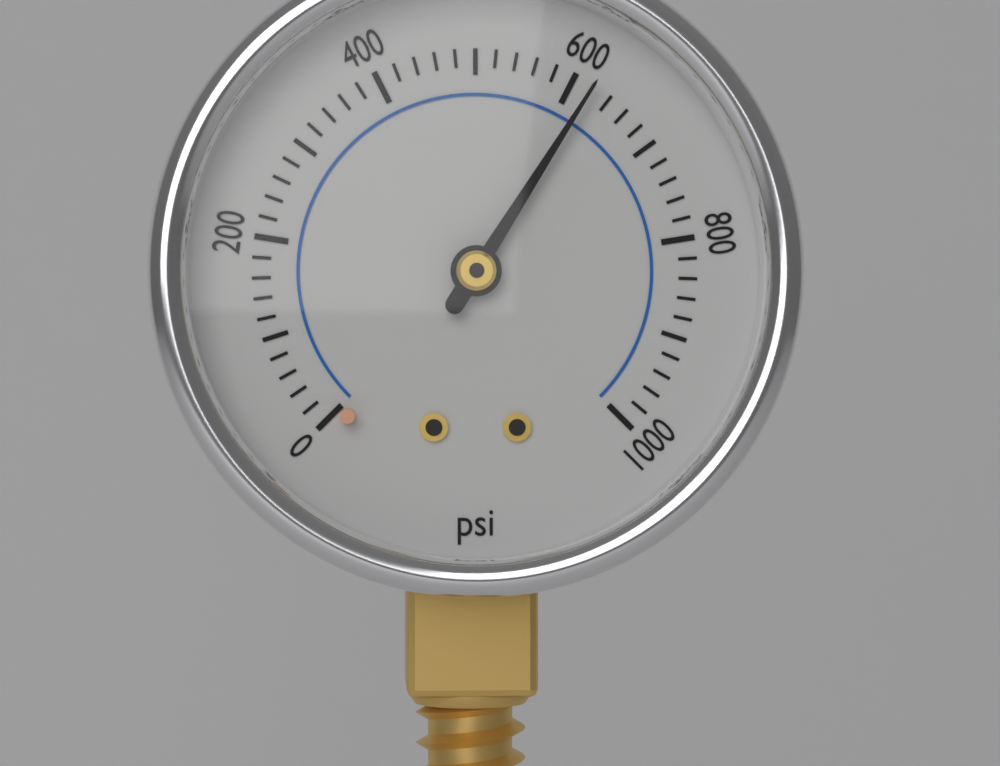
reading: 620 psi
